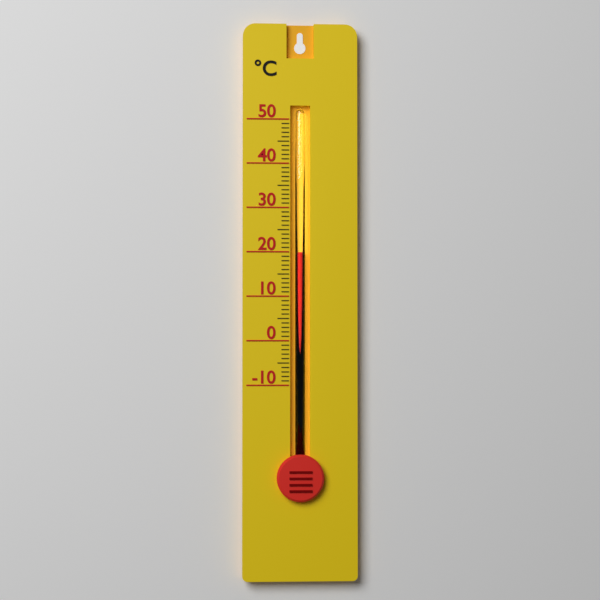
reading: 20 °C
